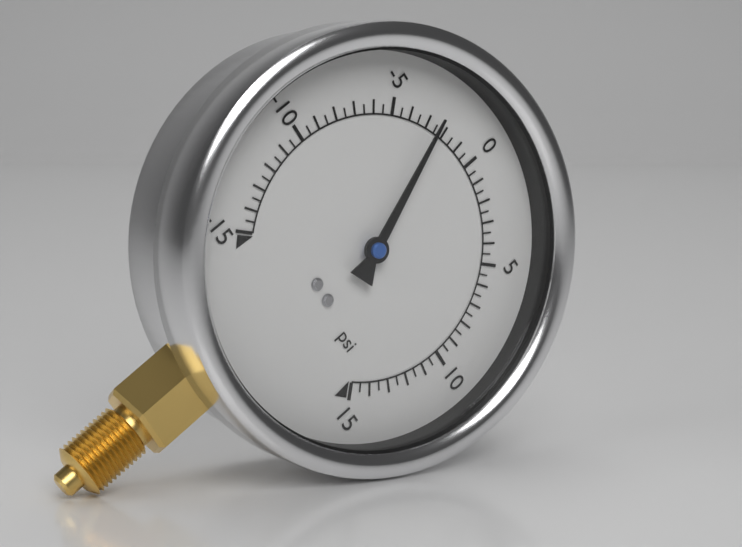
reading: -2.5 psi
